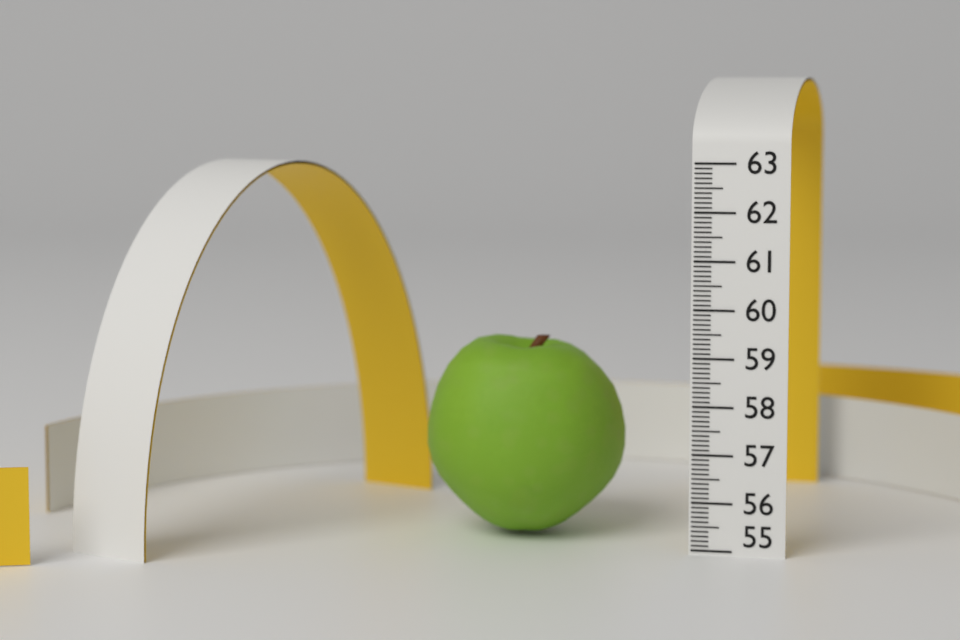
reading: 59.2 (no unit)
